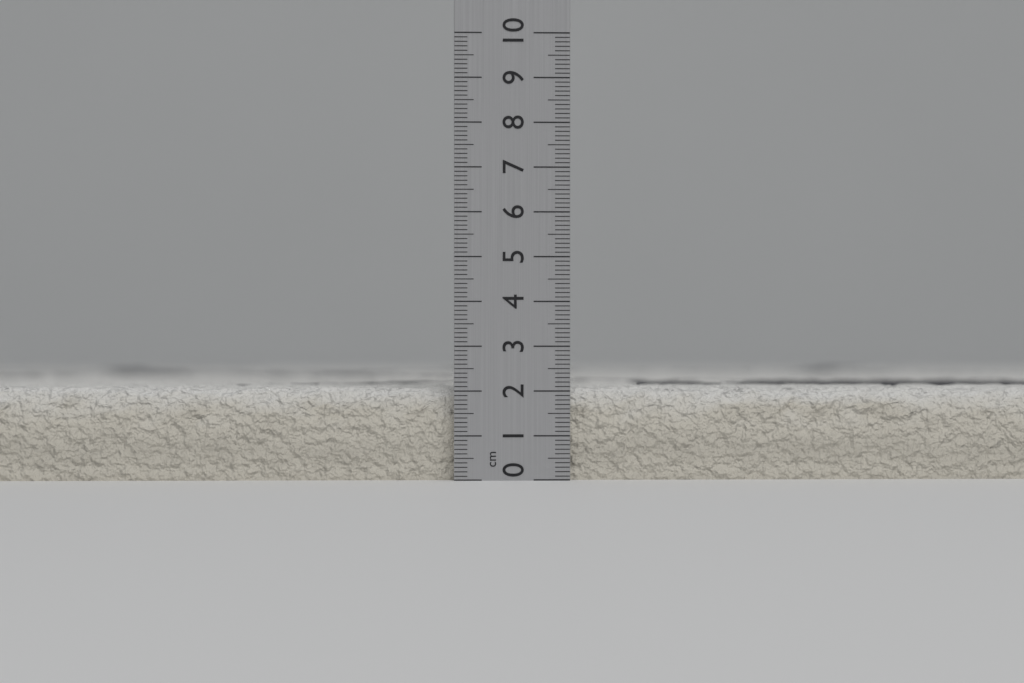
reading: 2.1 cm
